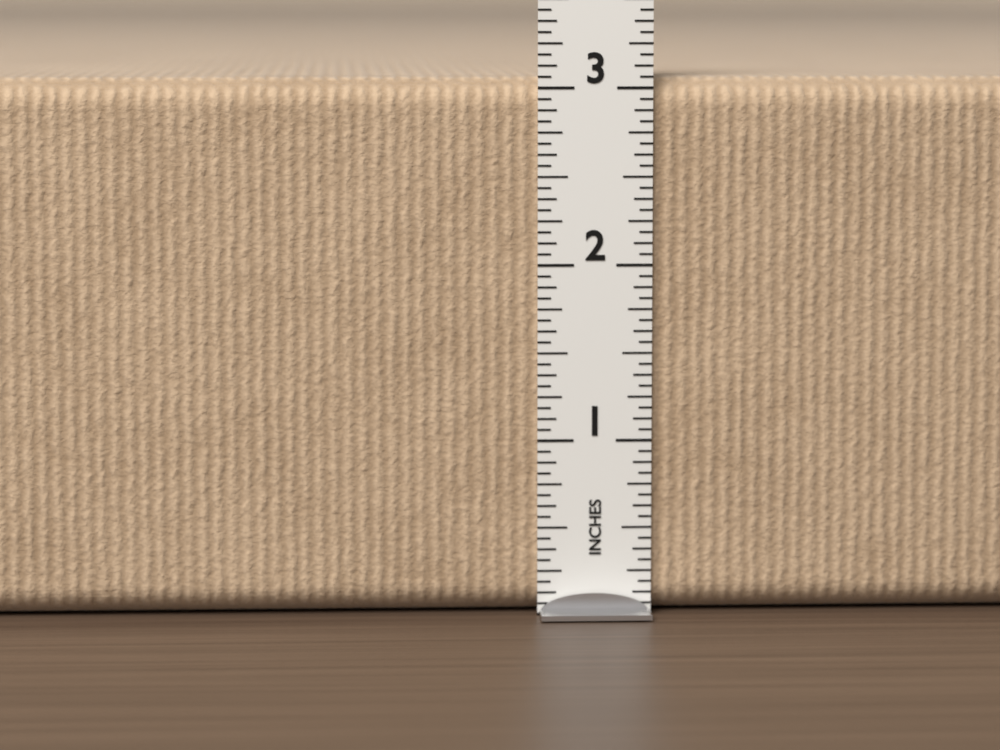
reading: 3.0625 in
